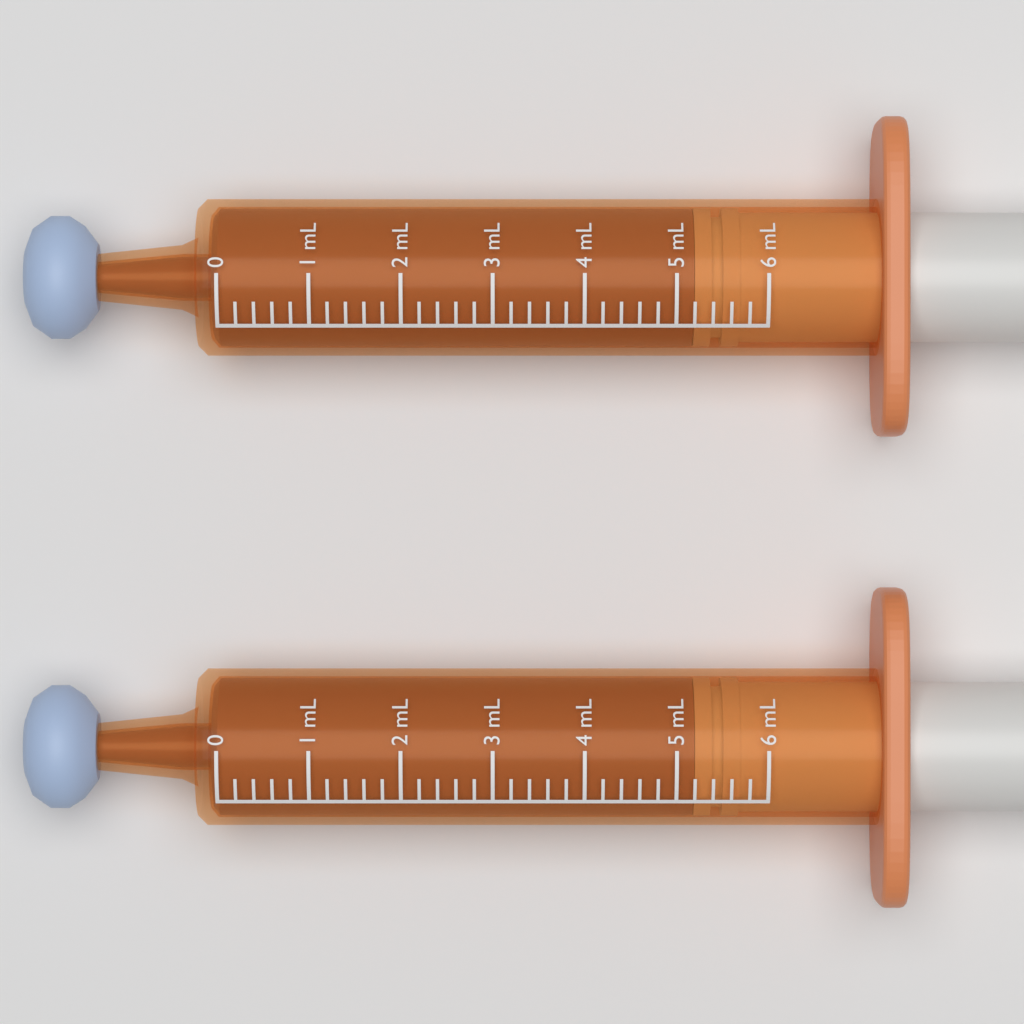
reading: 5.2 mL
